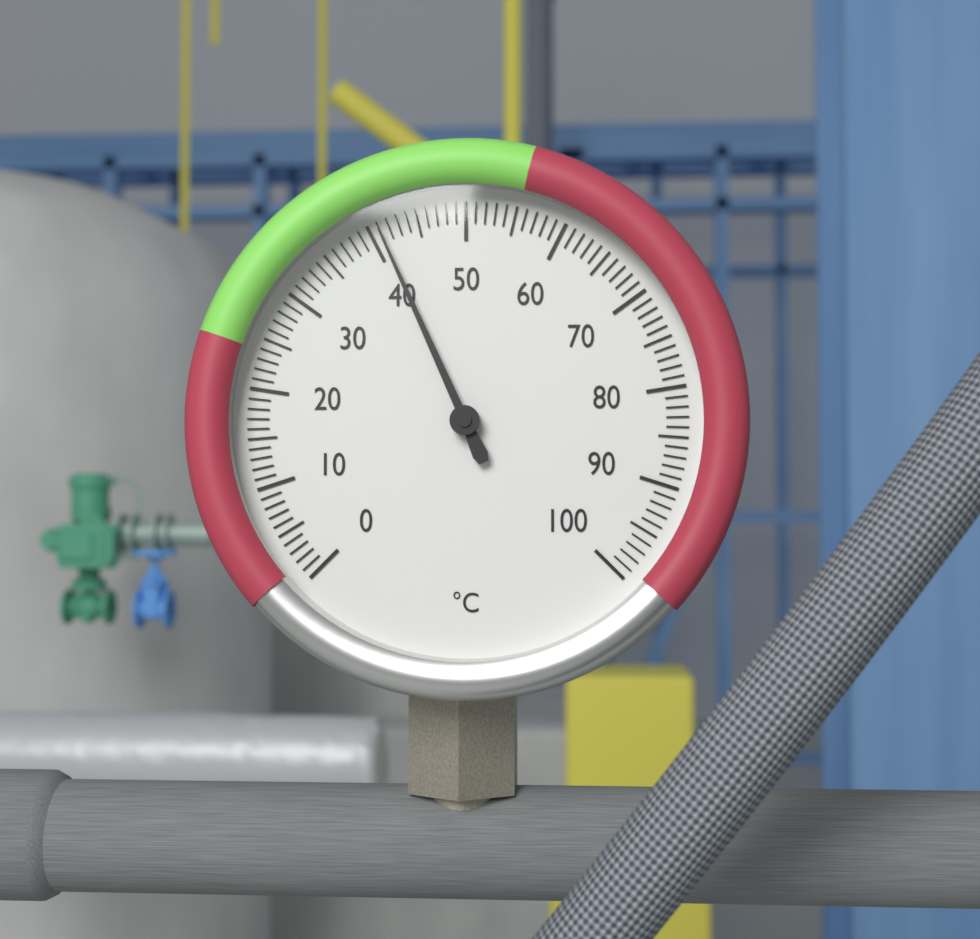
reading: 41 °C
